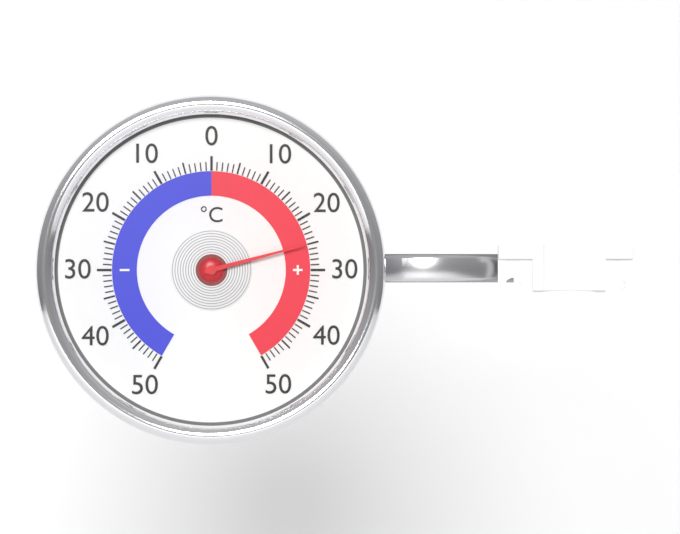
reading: 25 °C
